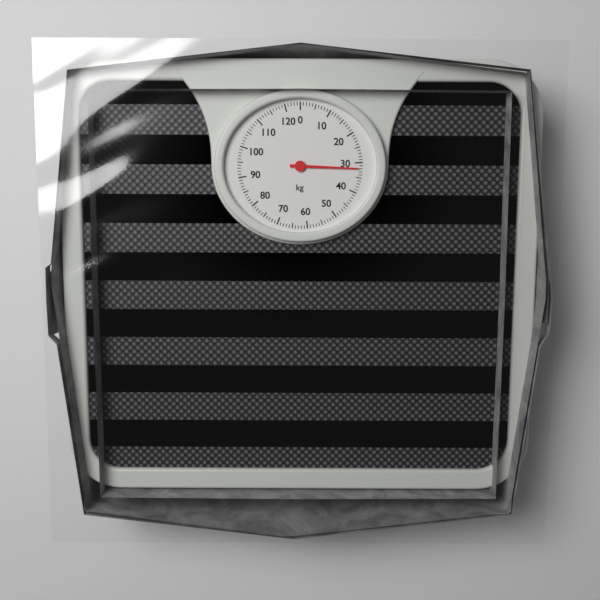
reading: 32 kg
